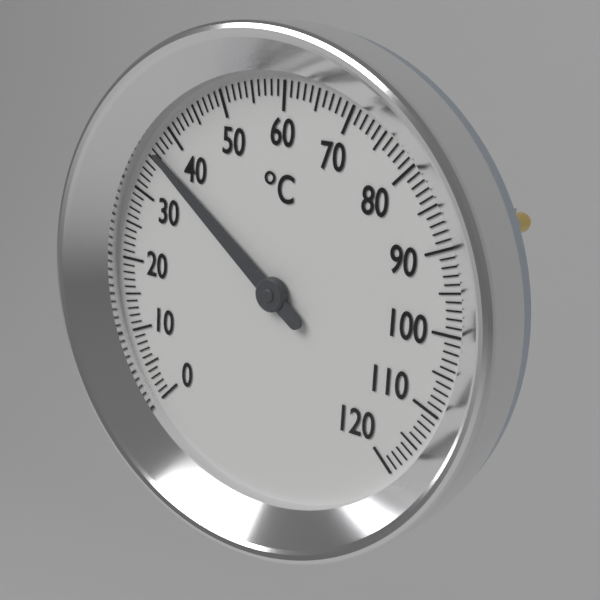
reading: 36 °C
